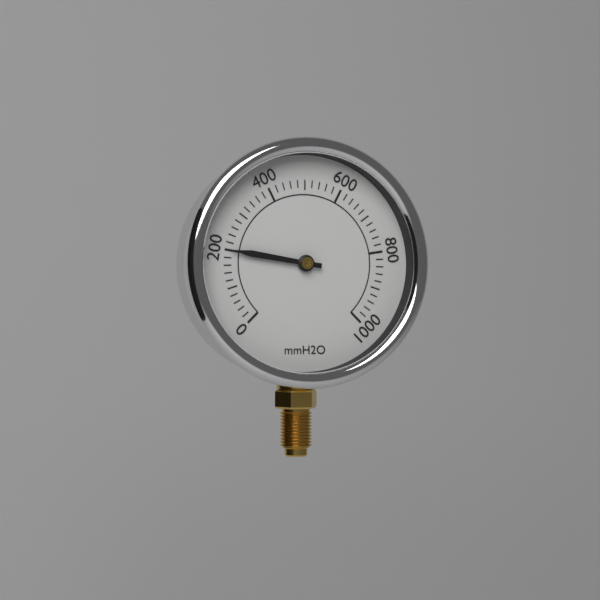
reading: 200 mmH2O
